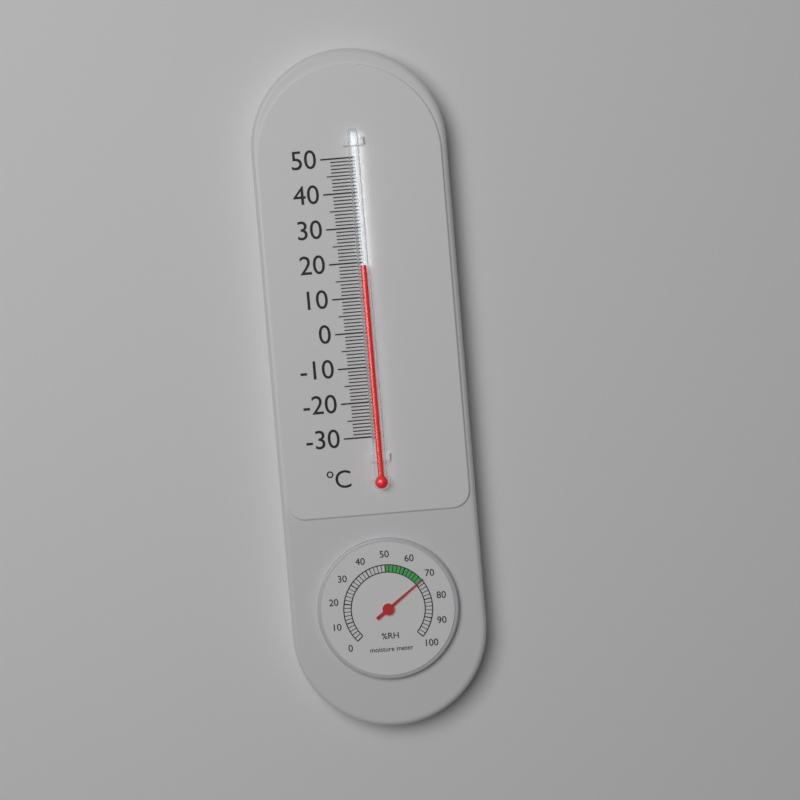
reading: 19 °C
